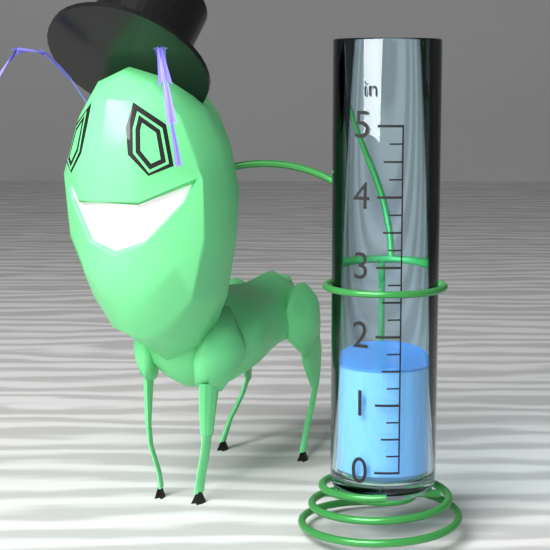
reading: 1.50 in
